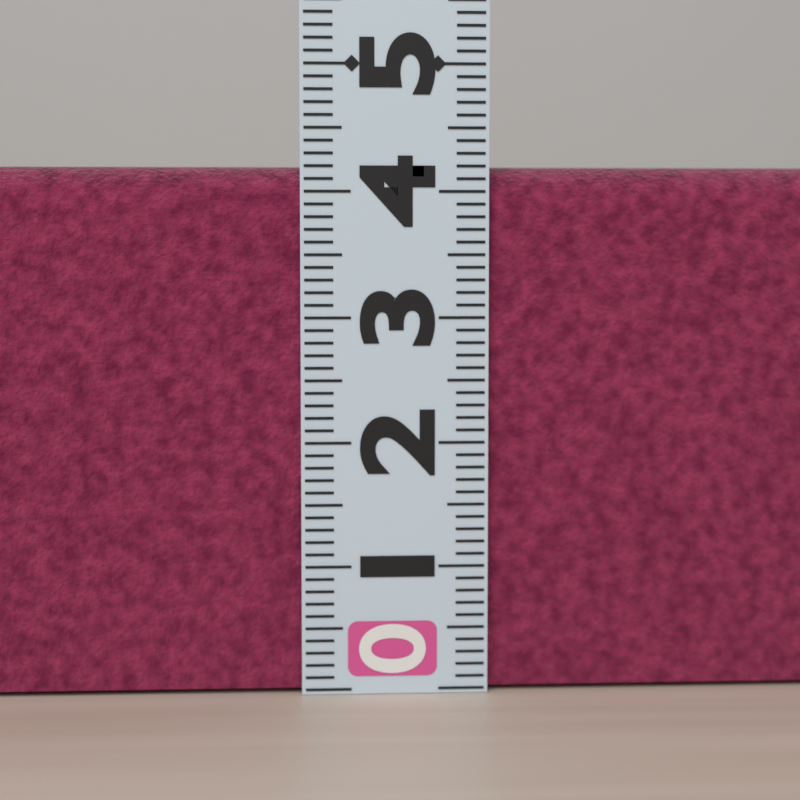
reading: 4.2 (no unit)
